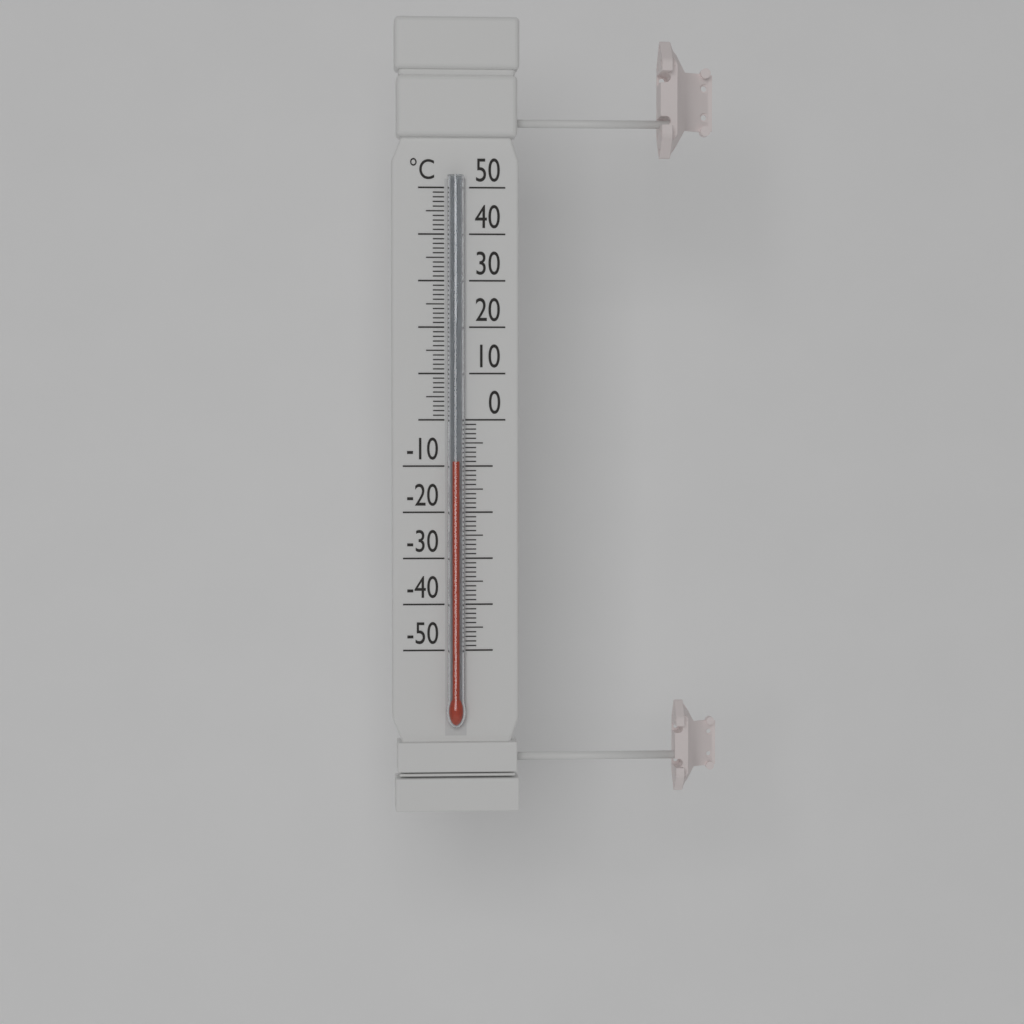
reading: -9 °C
